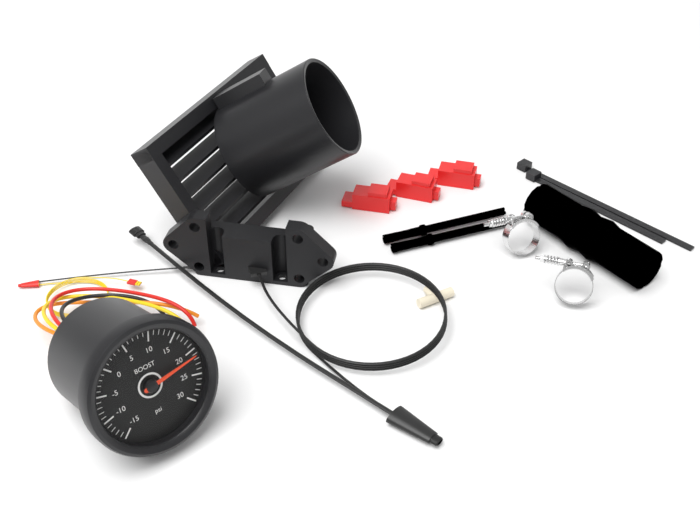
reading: 21 psi
